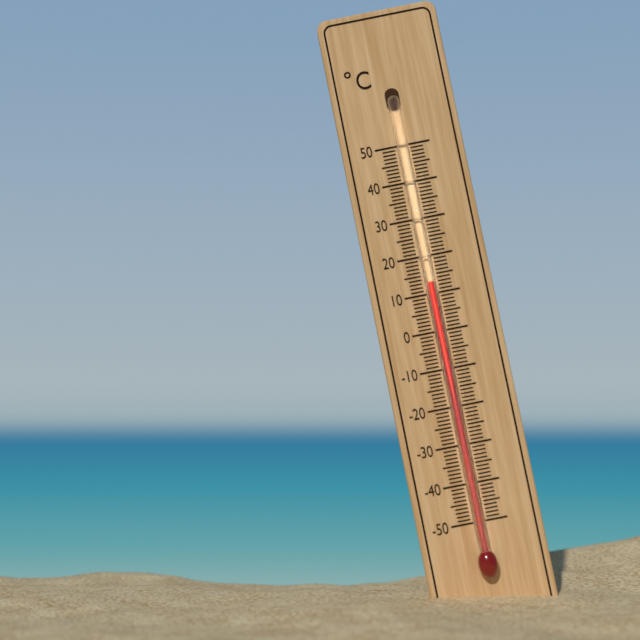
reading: 13 °C
